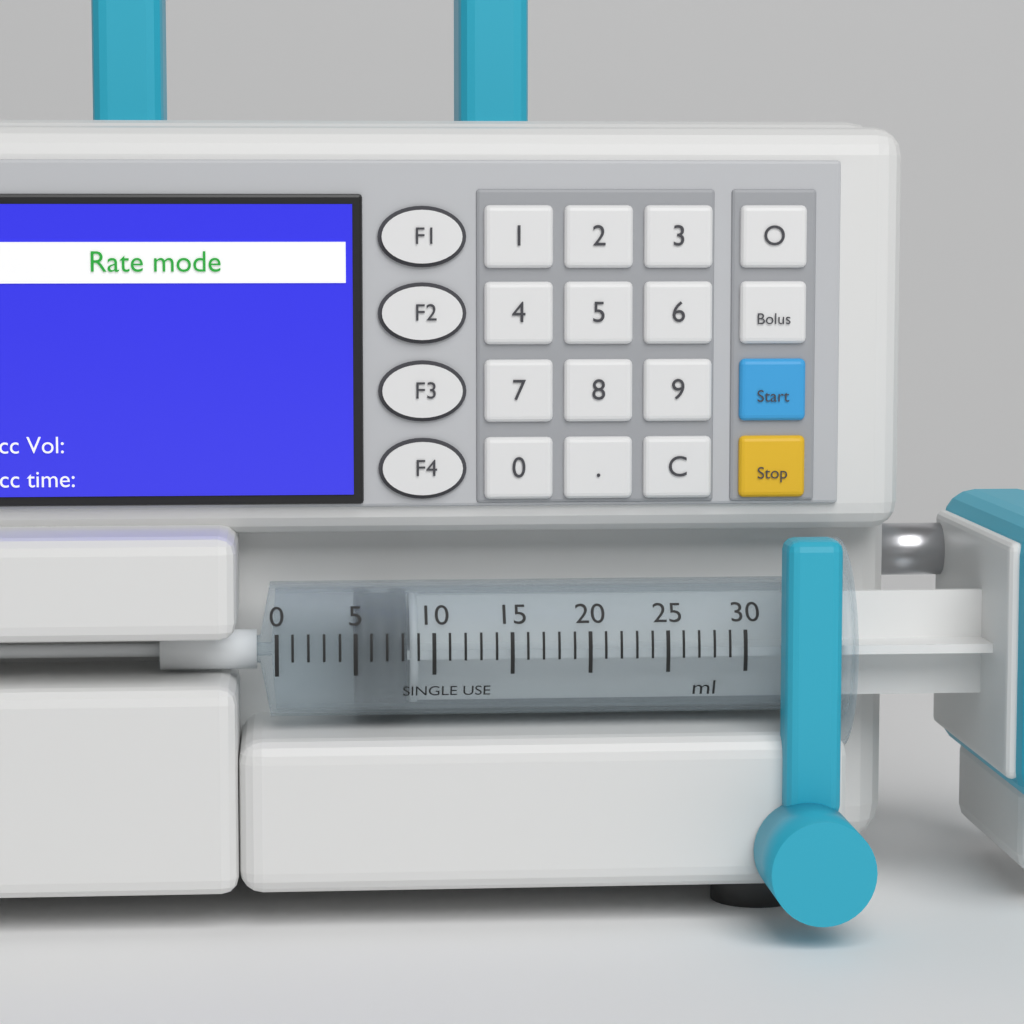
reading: 5 ml
